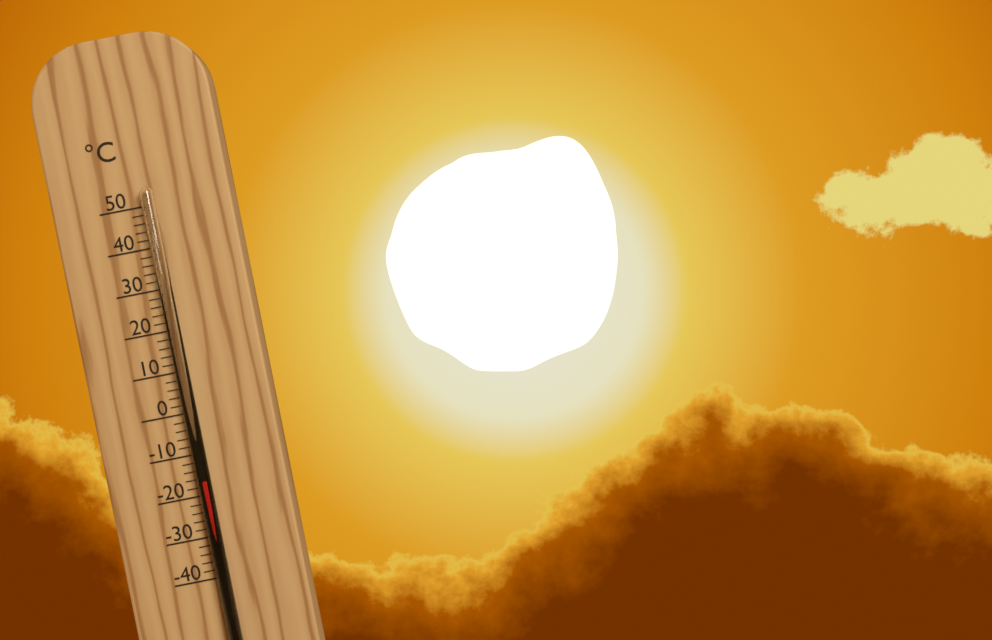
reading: -16 °C
